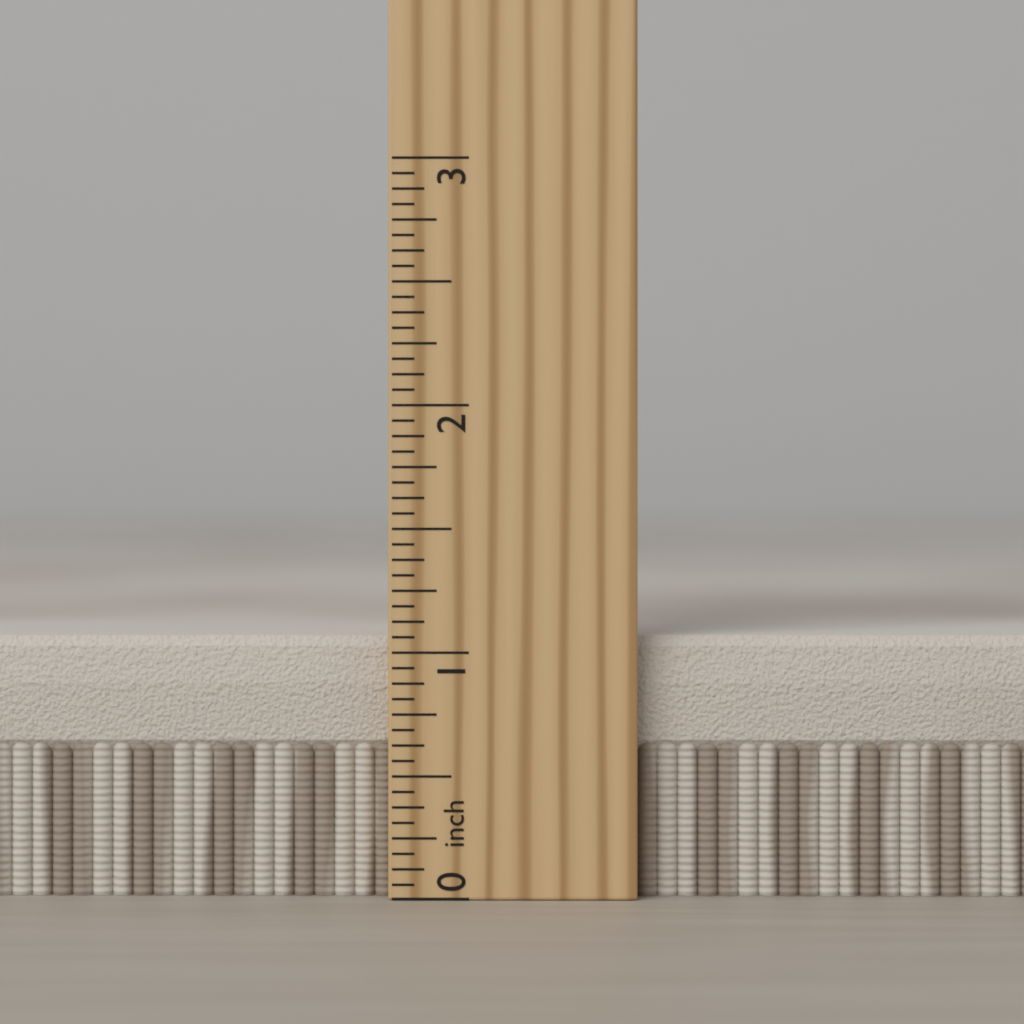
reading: 1.0625 inch
